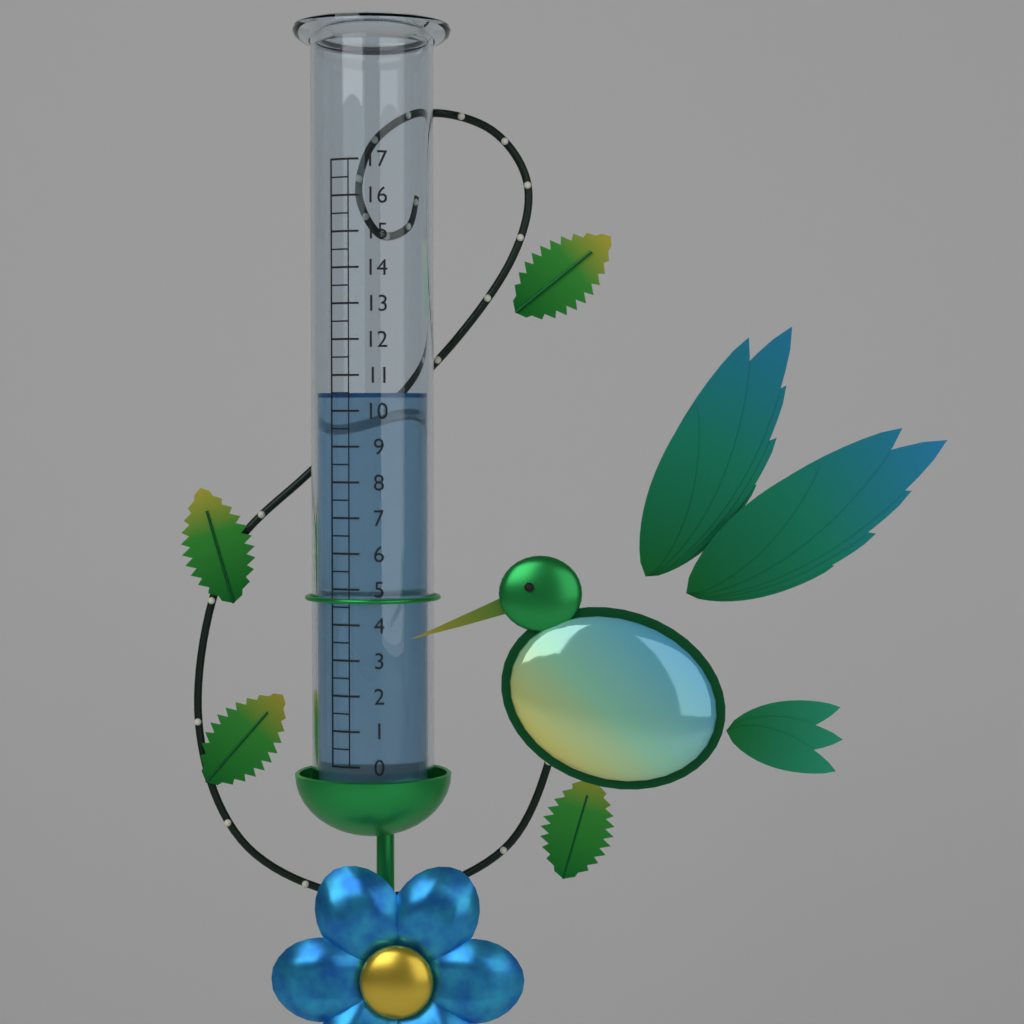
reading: 10.5 (no unit)
